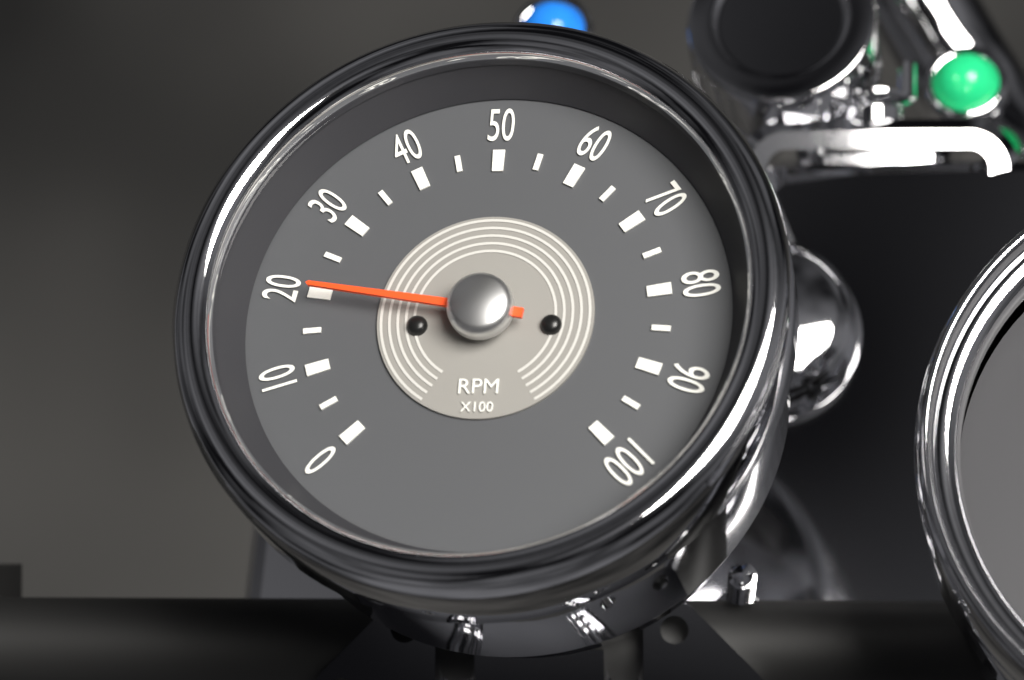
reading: 2000 RPM
